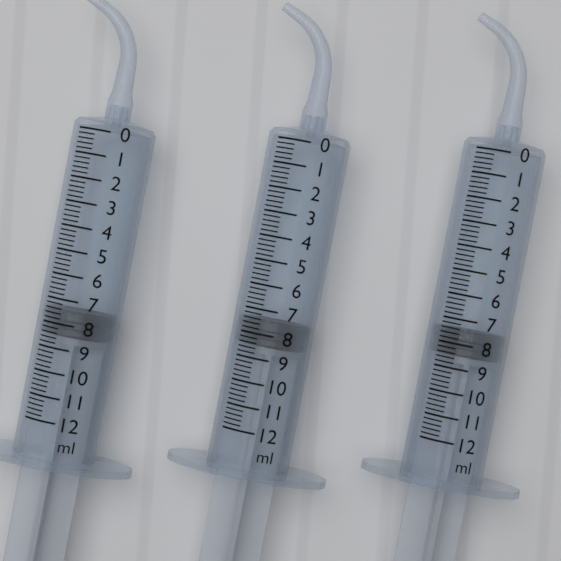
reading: 7.4 ml
